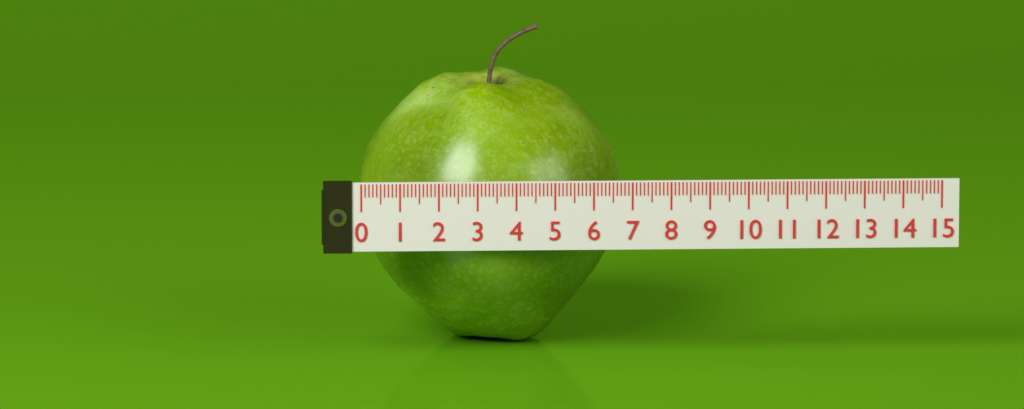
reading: 6.9 (no unit)
